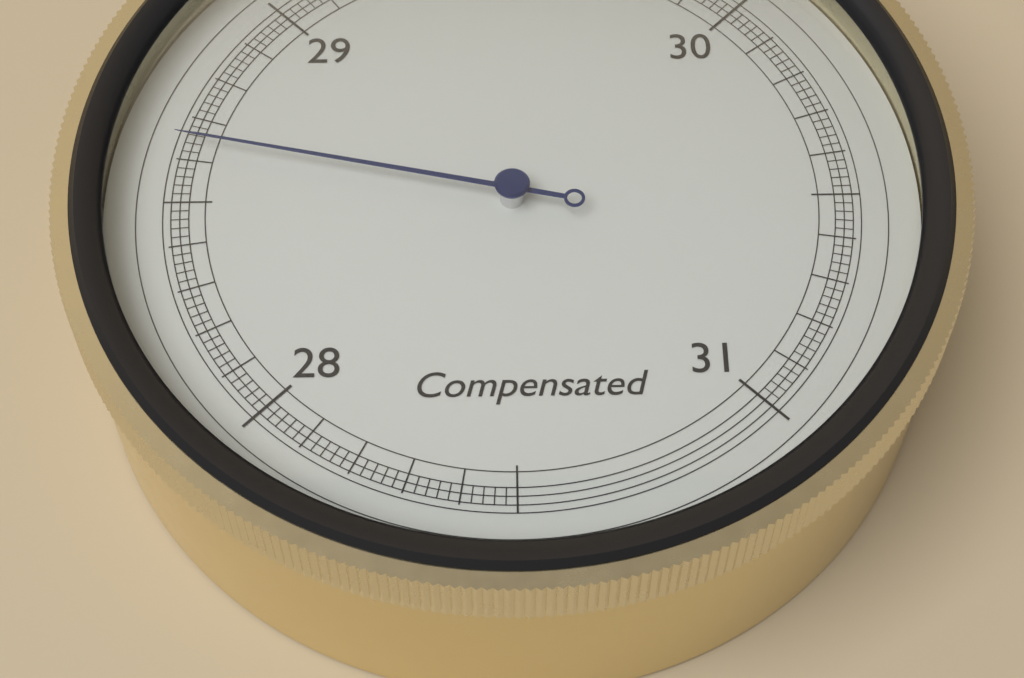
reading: 28.64 inHg
